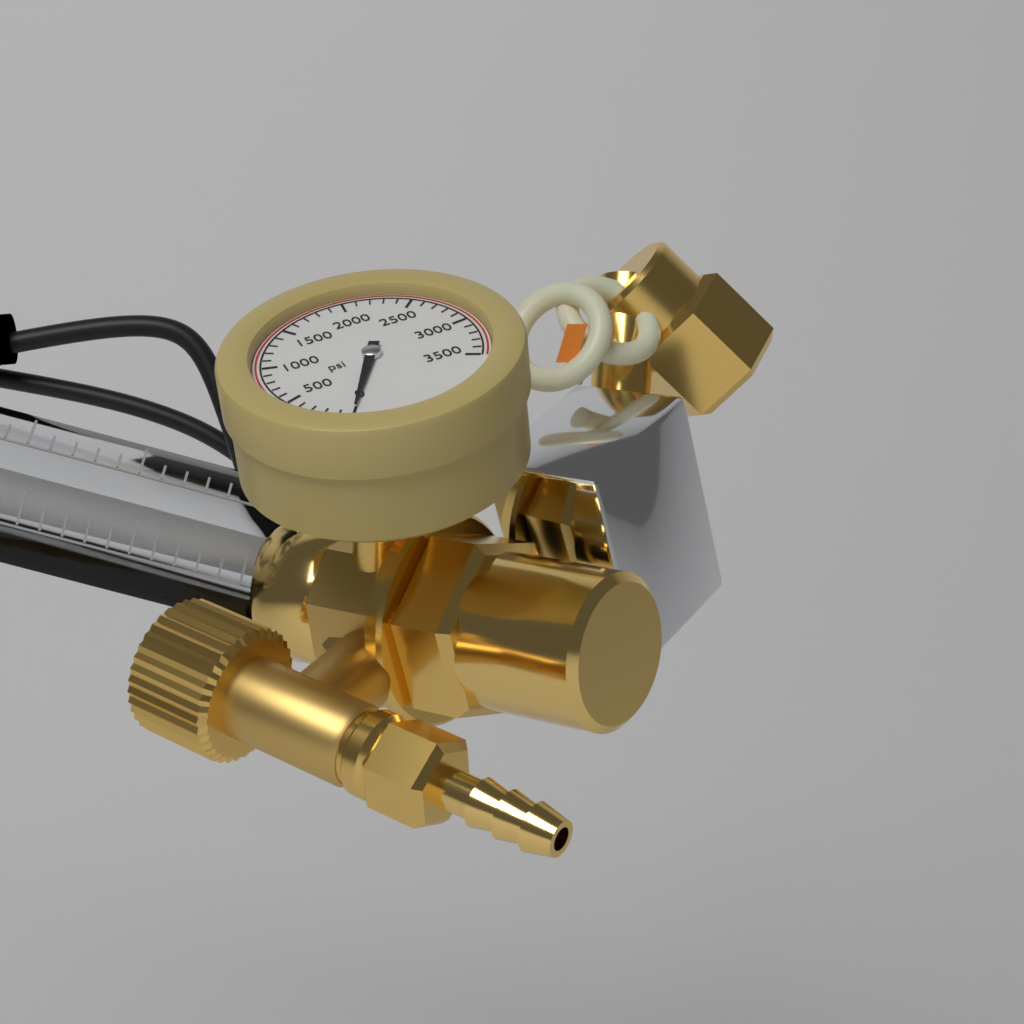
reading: 0 psi
